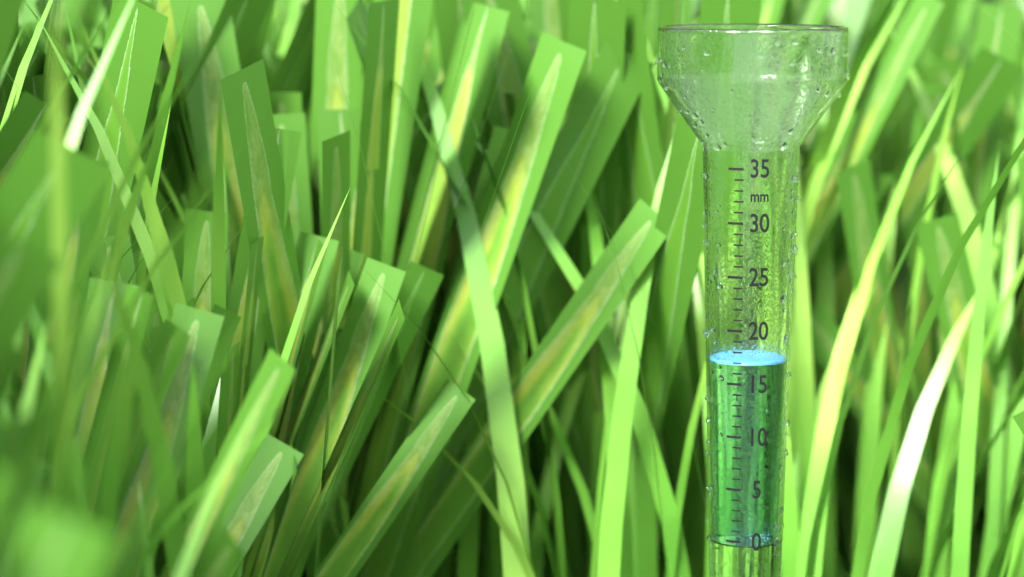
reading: 17 mm
